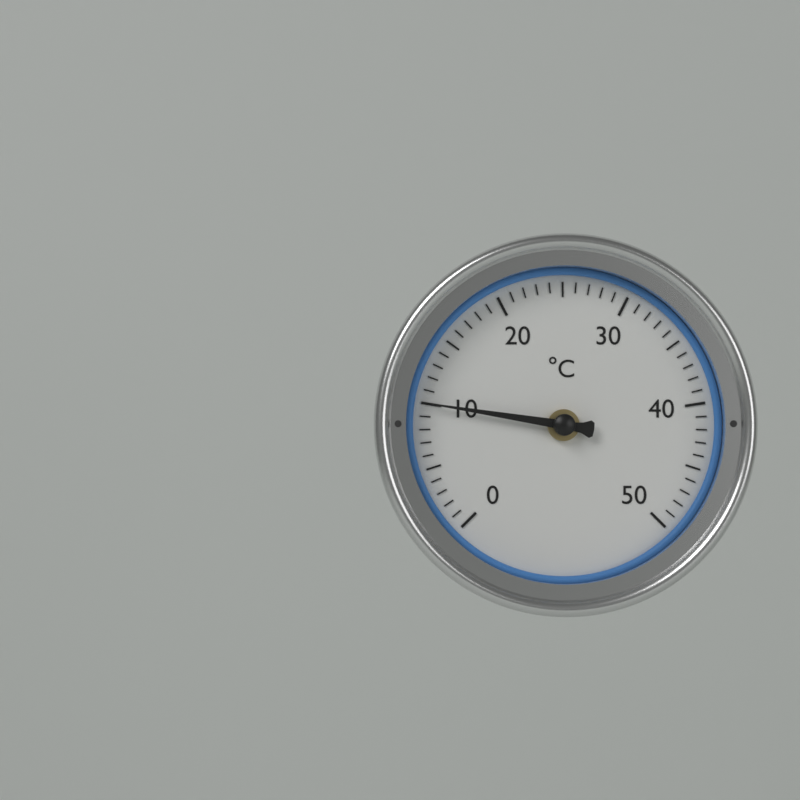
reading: 10 °C
